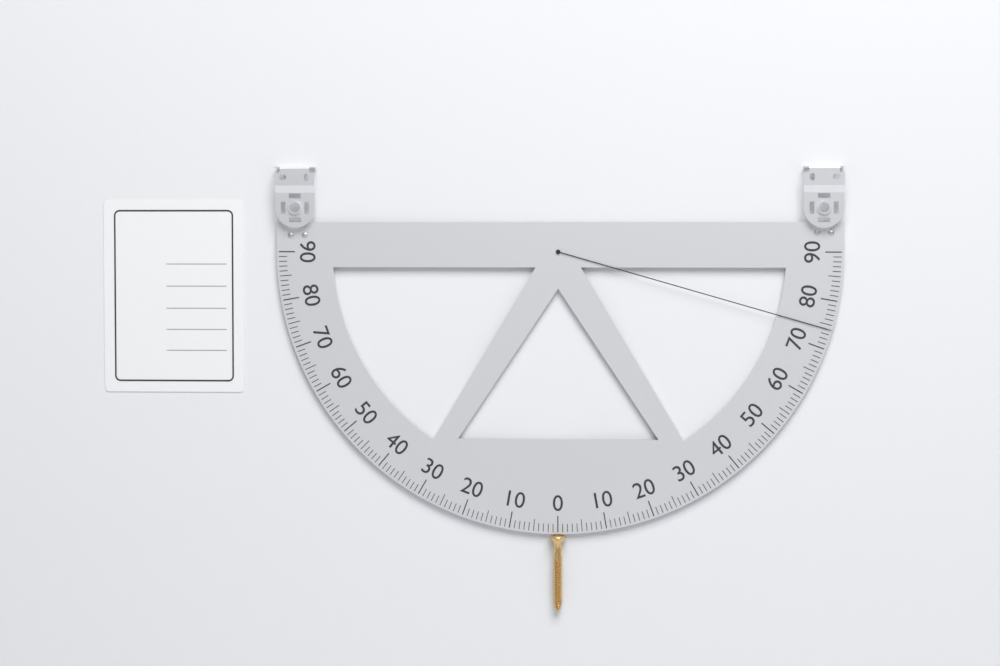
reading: 74 (no unit)
